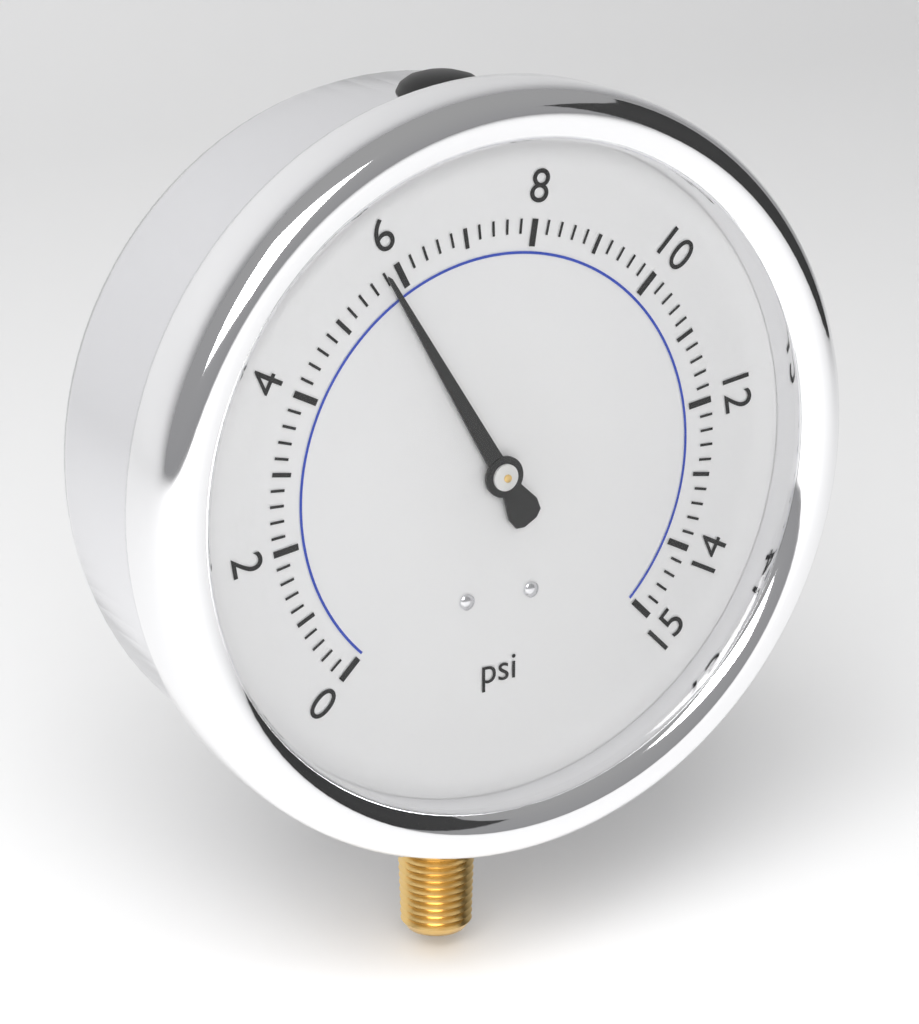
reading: 5.8 psi
